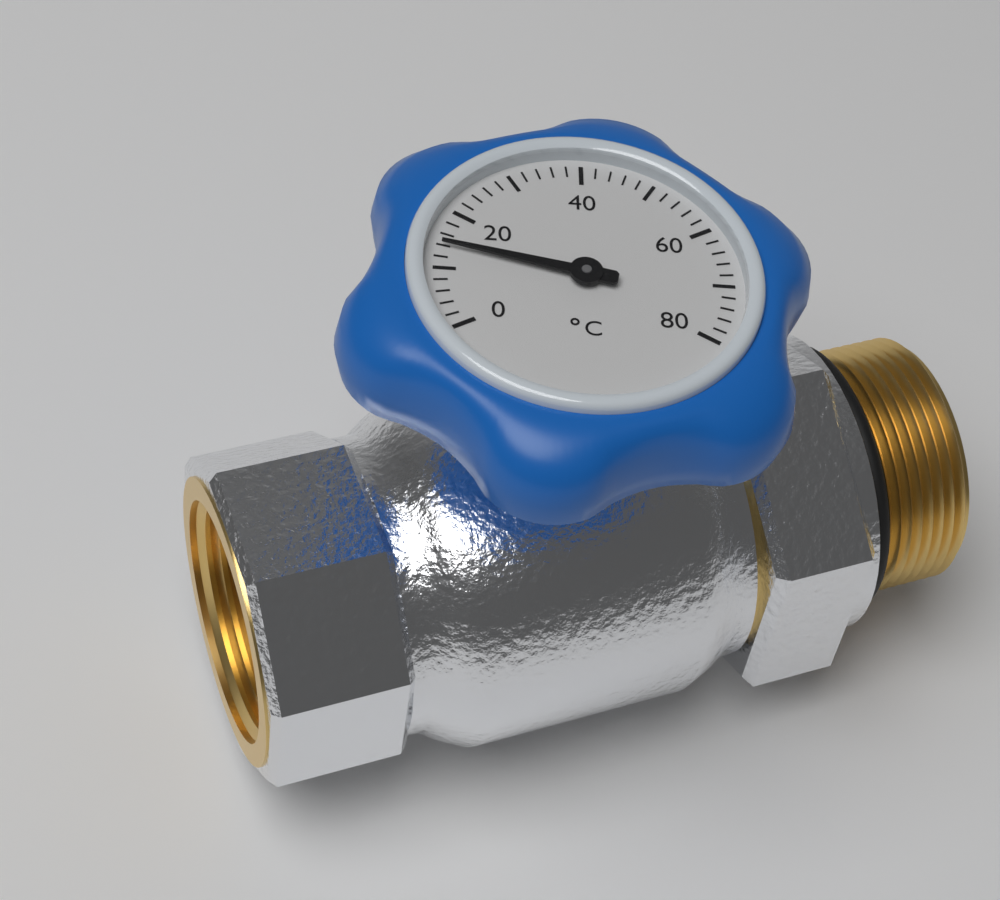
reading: 14 °C
